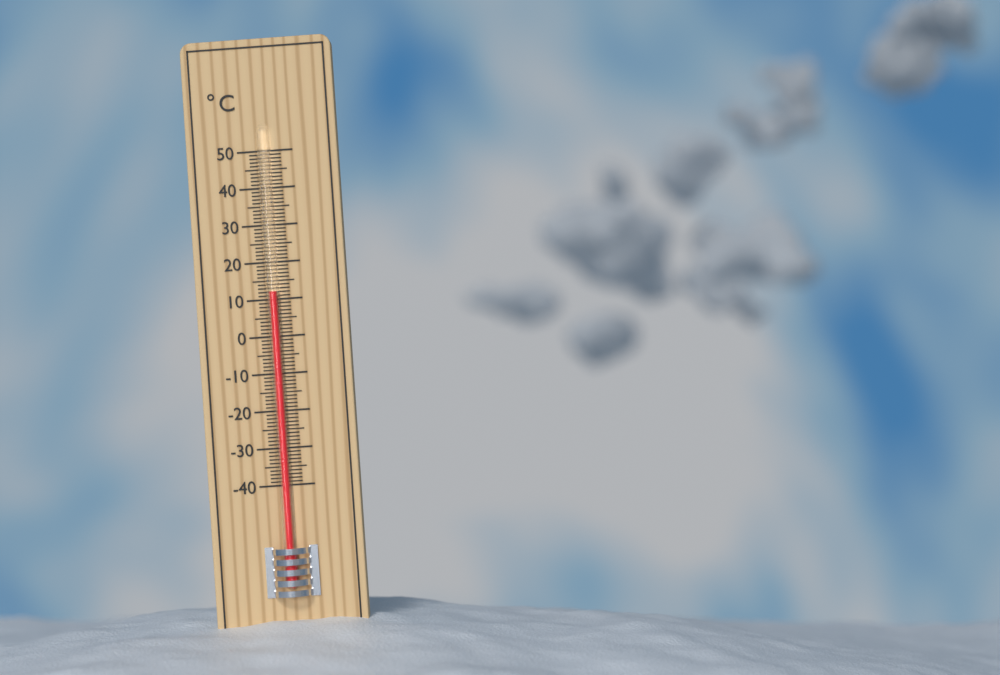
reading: 12 °C
